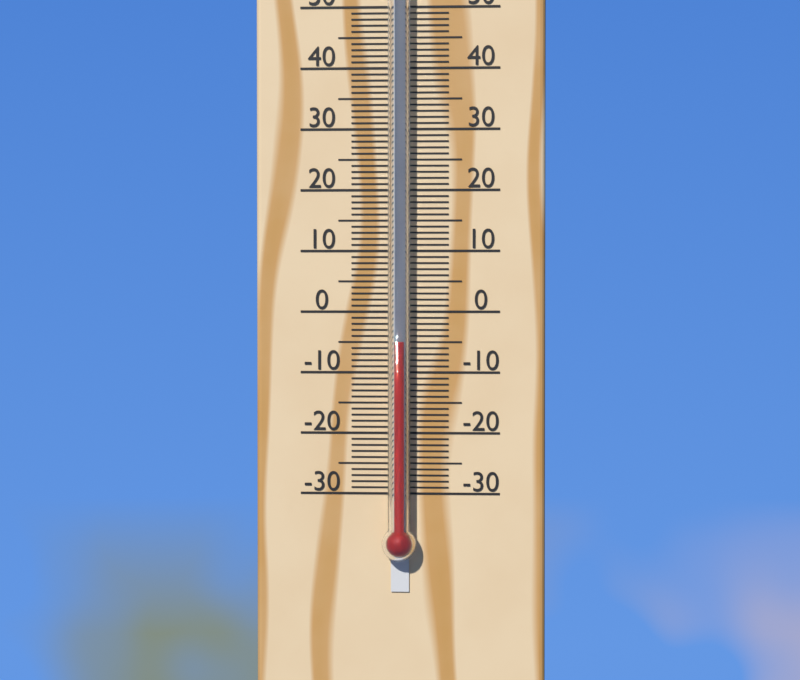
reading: -5 °C
